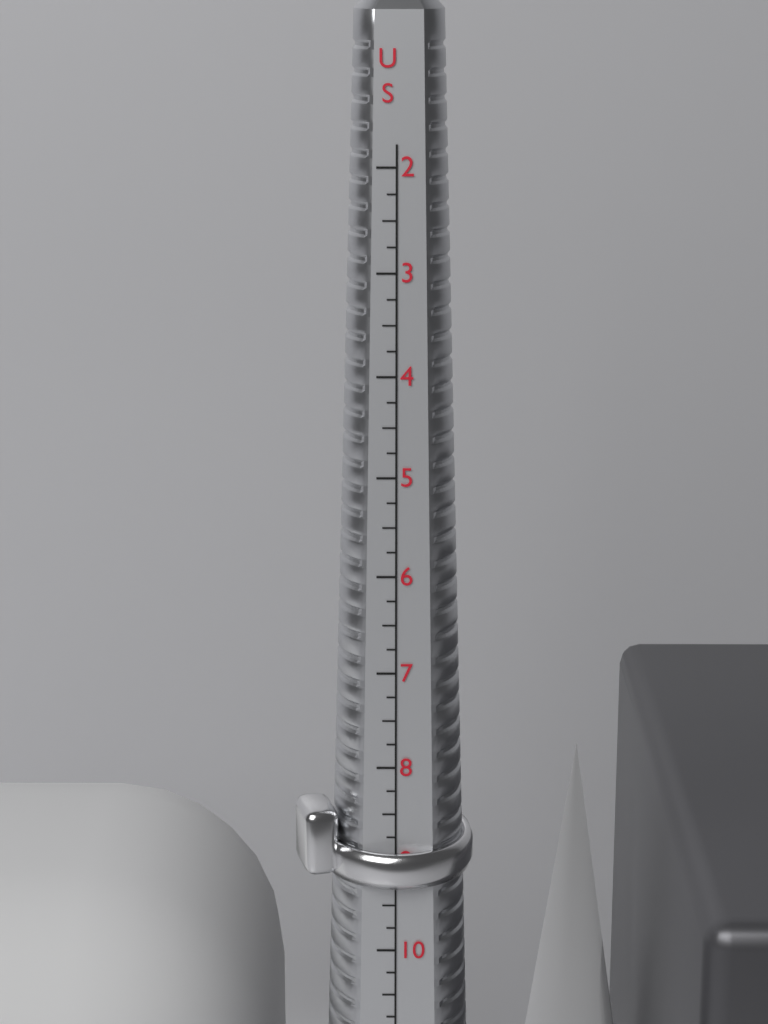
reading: 9.25 US
